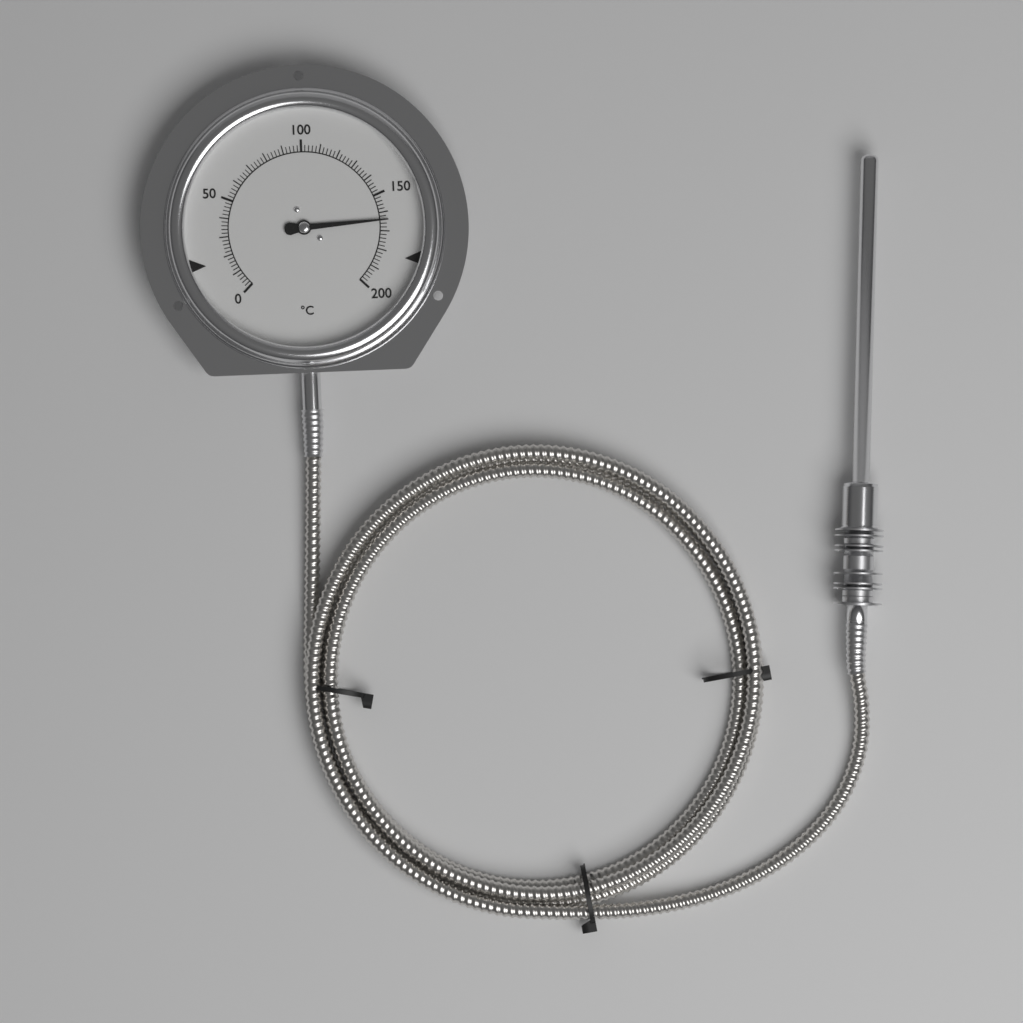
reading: 164 °C
